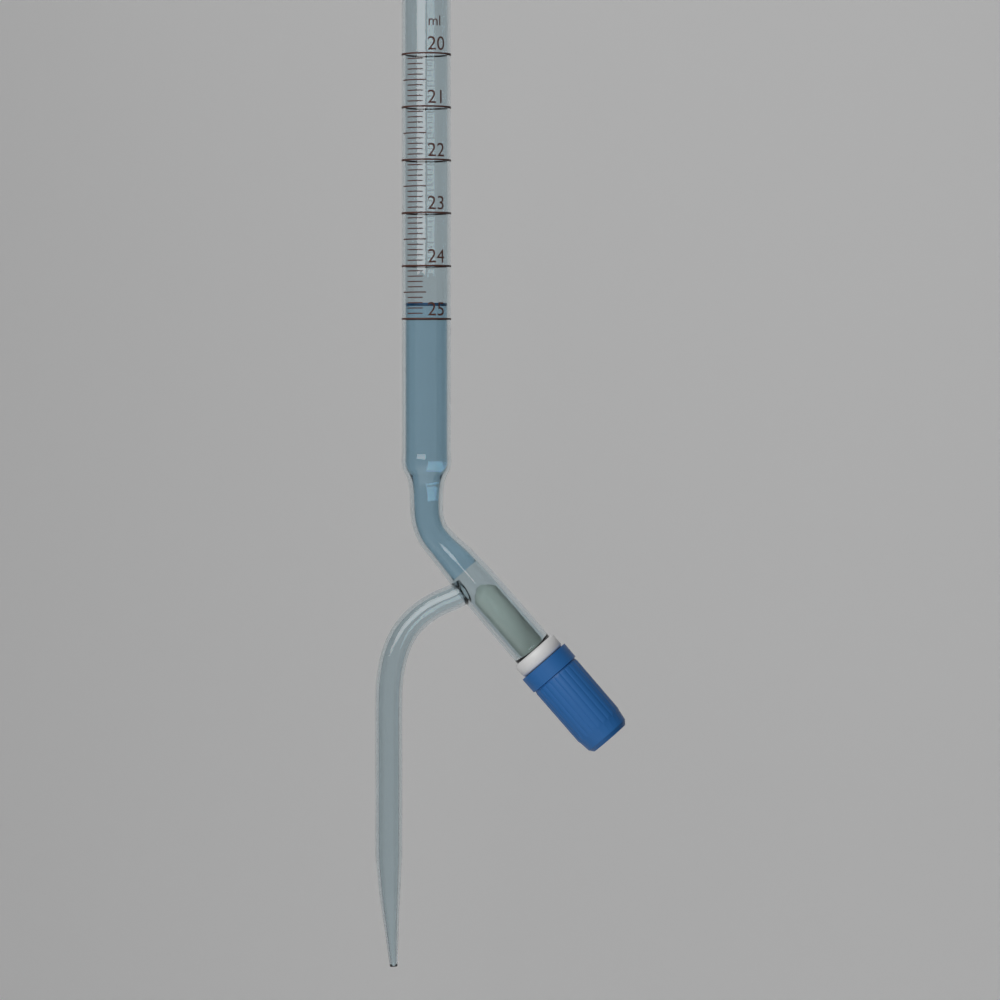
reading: 24.7 ml
